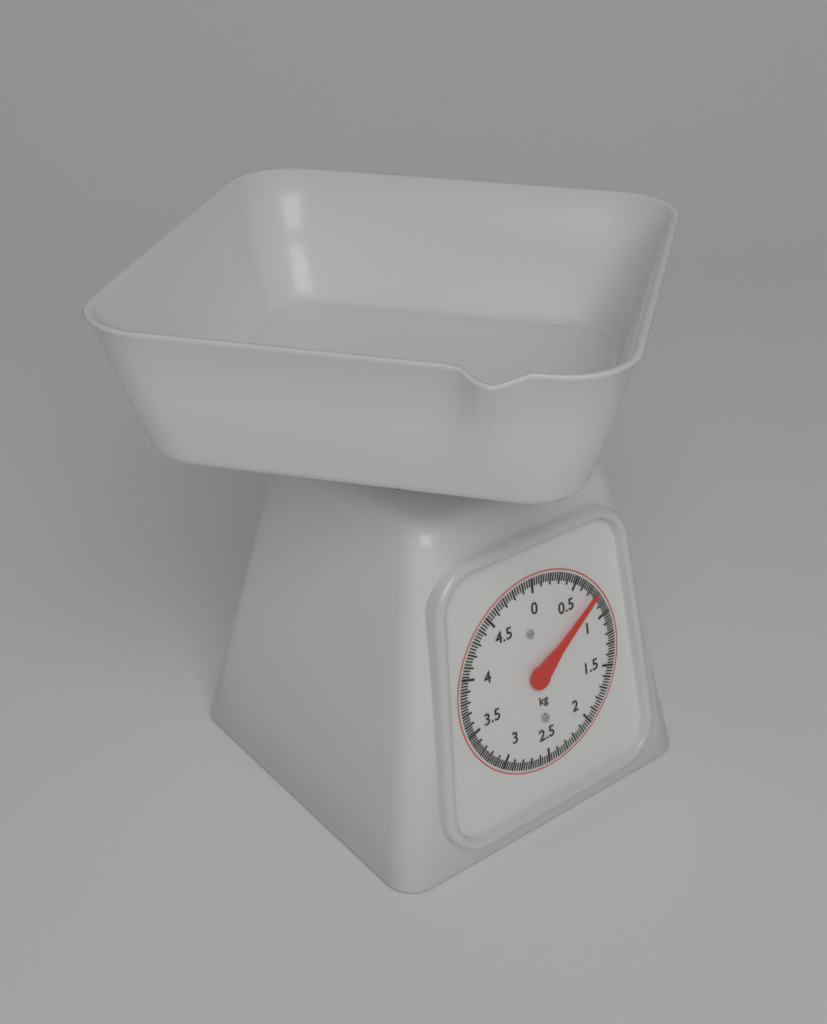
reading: 0.775 kg
